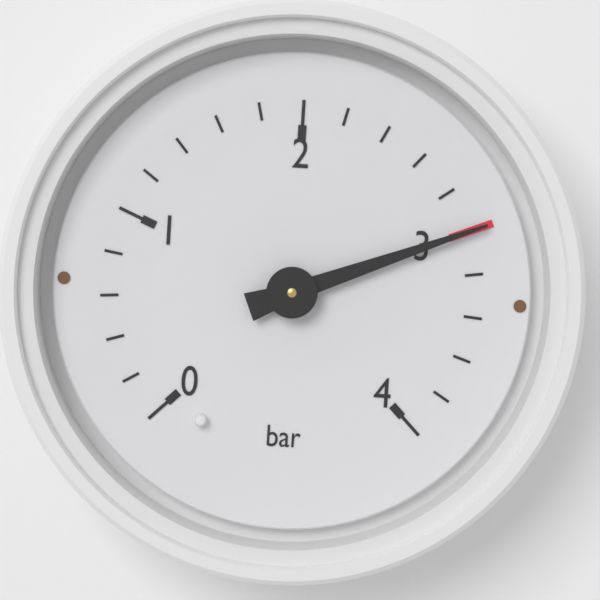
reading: 3.0 bar
